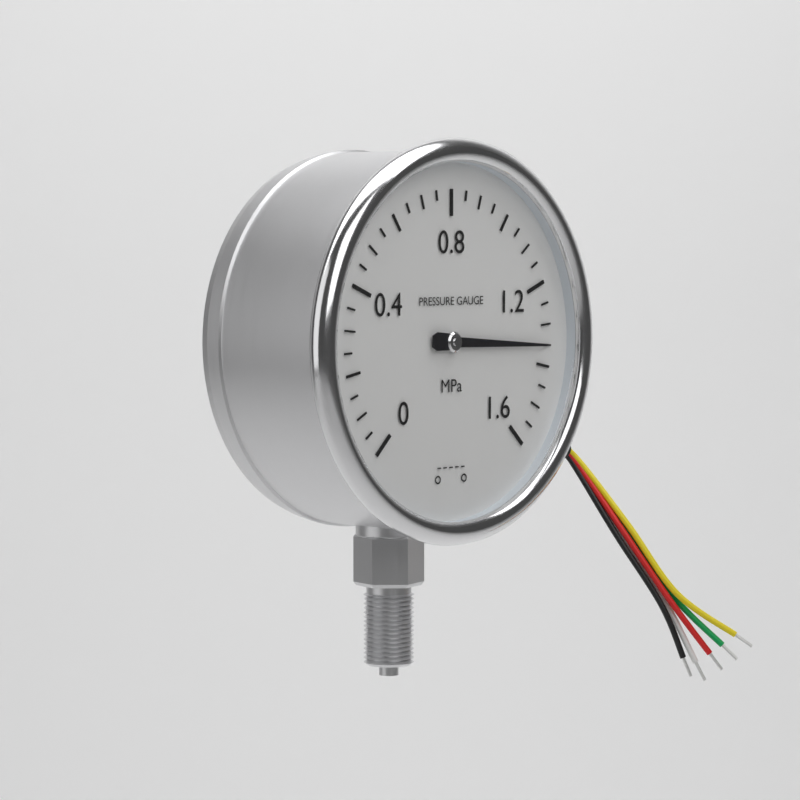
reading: 1.35 MPa
